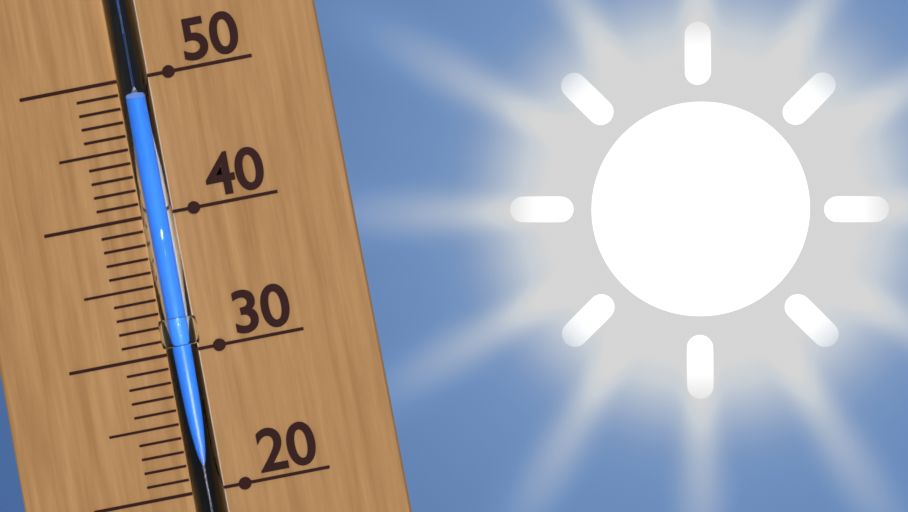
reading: 48 (no unit)
